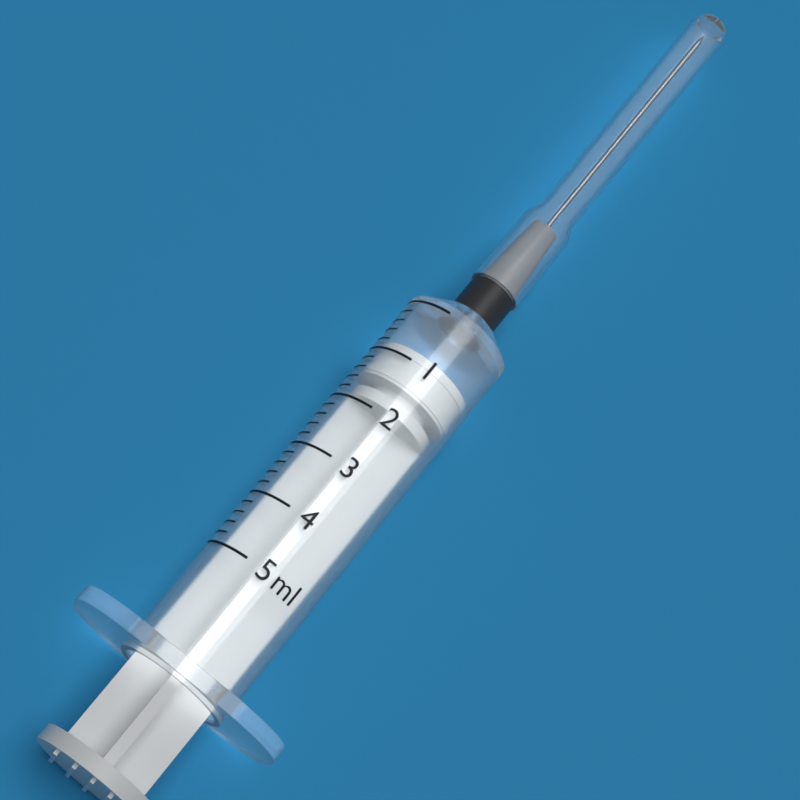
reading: 0.8 ml
